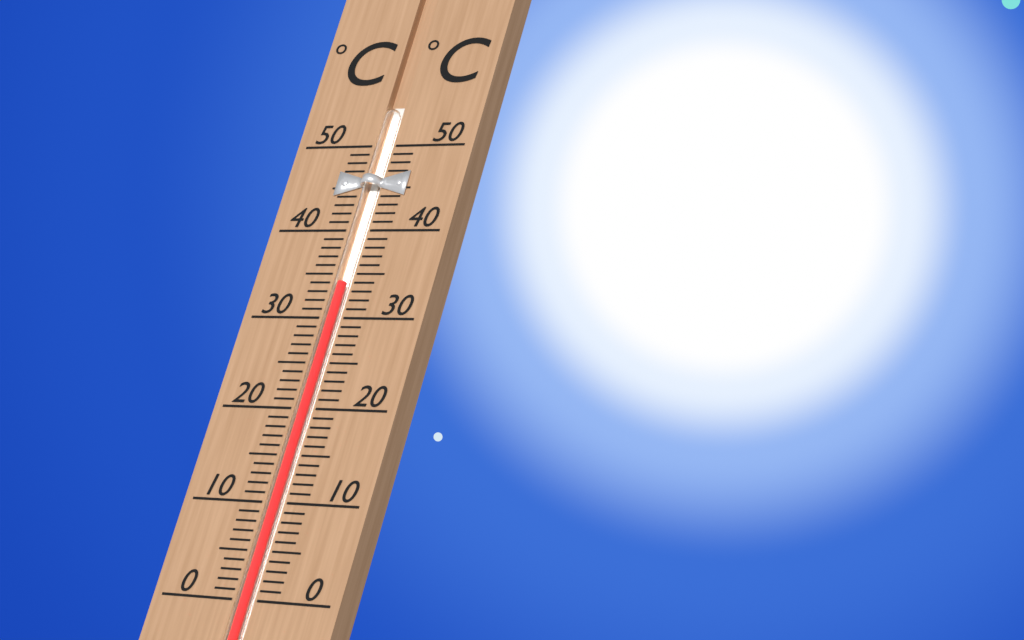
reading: 34 °C
